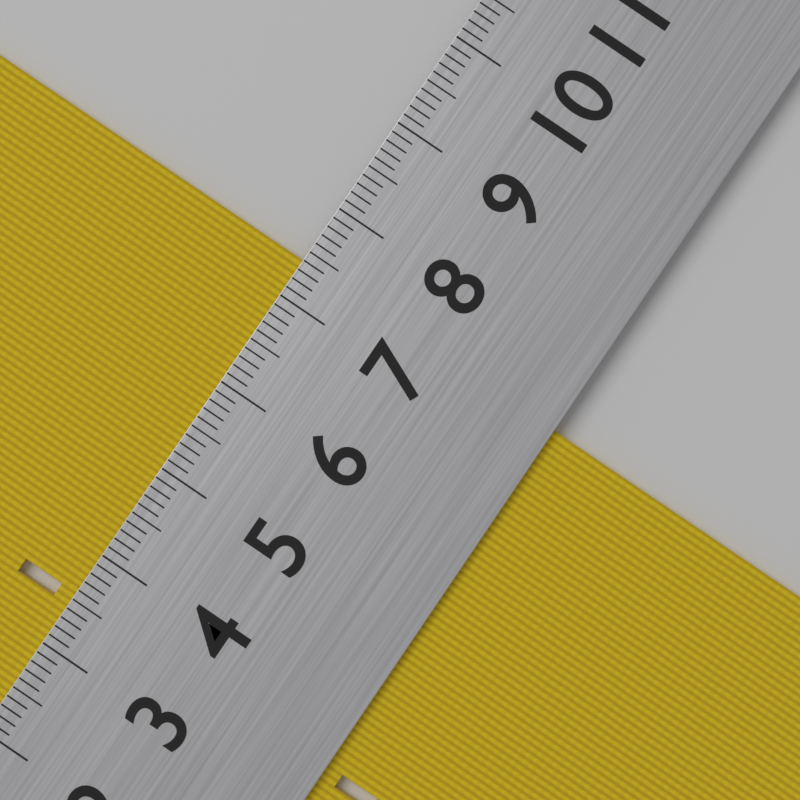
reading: 7.4 cm
